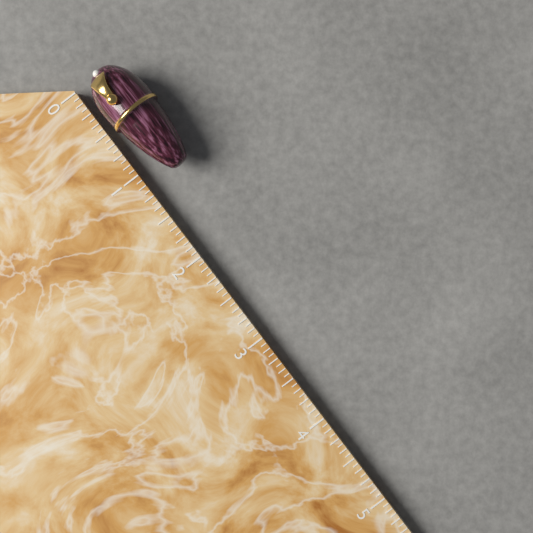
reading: 1.1875 (no unit)
